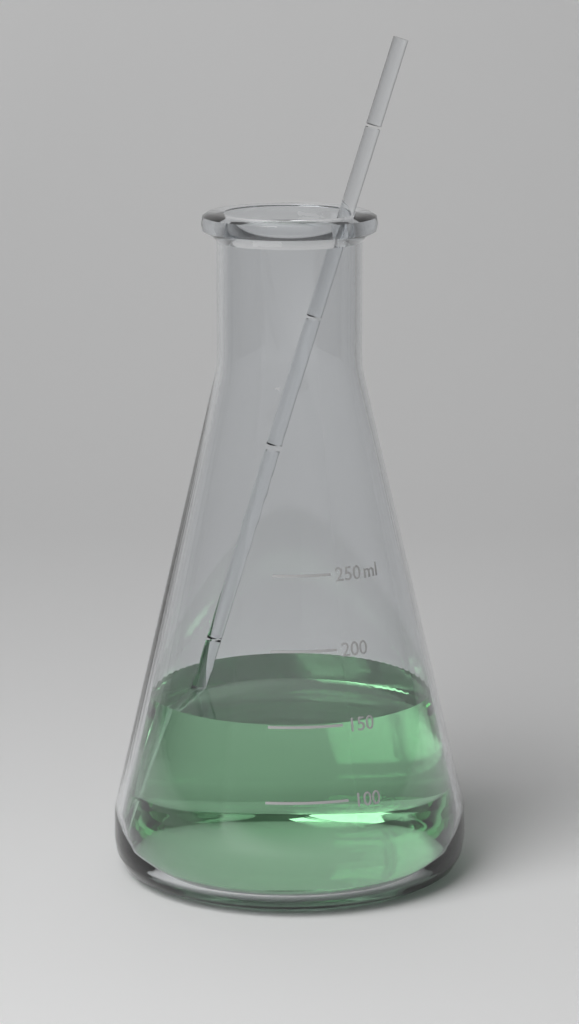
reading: 150 ml
